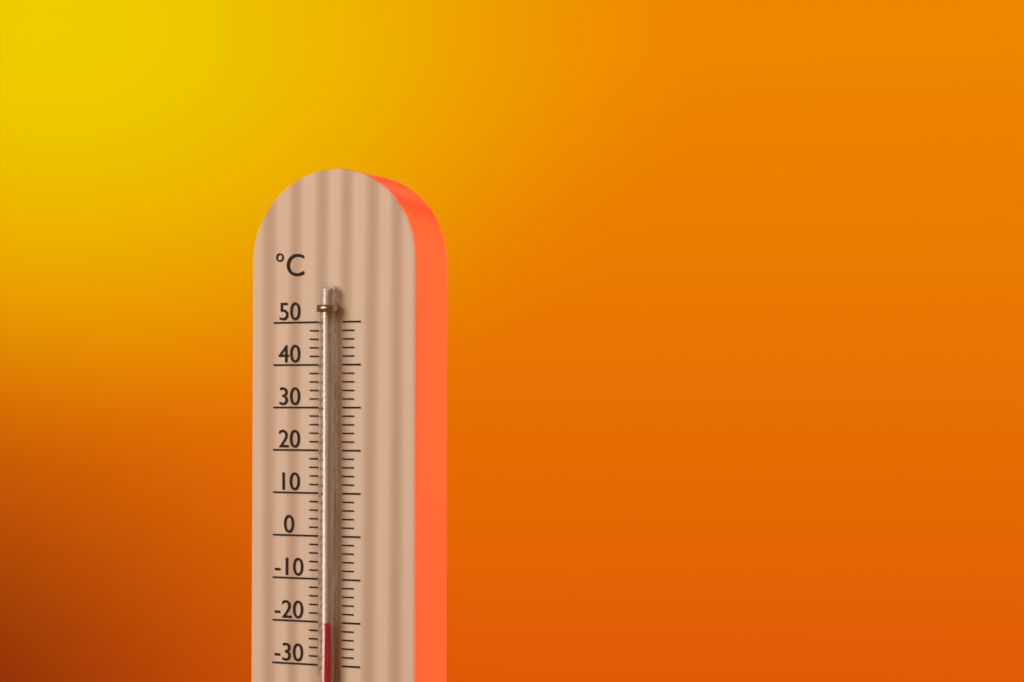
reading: -20 °C
